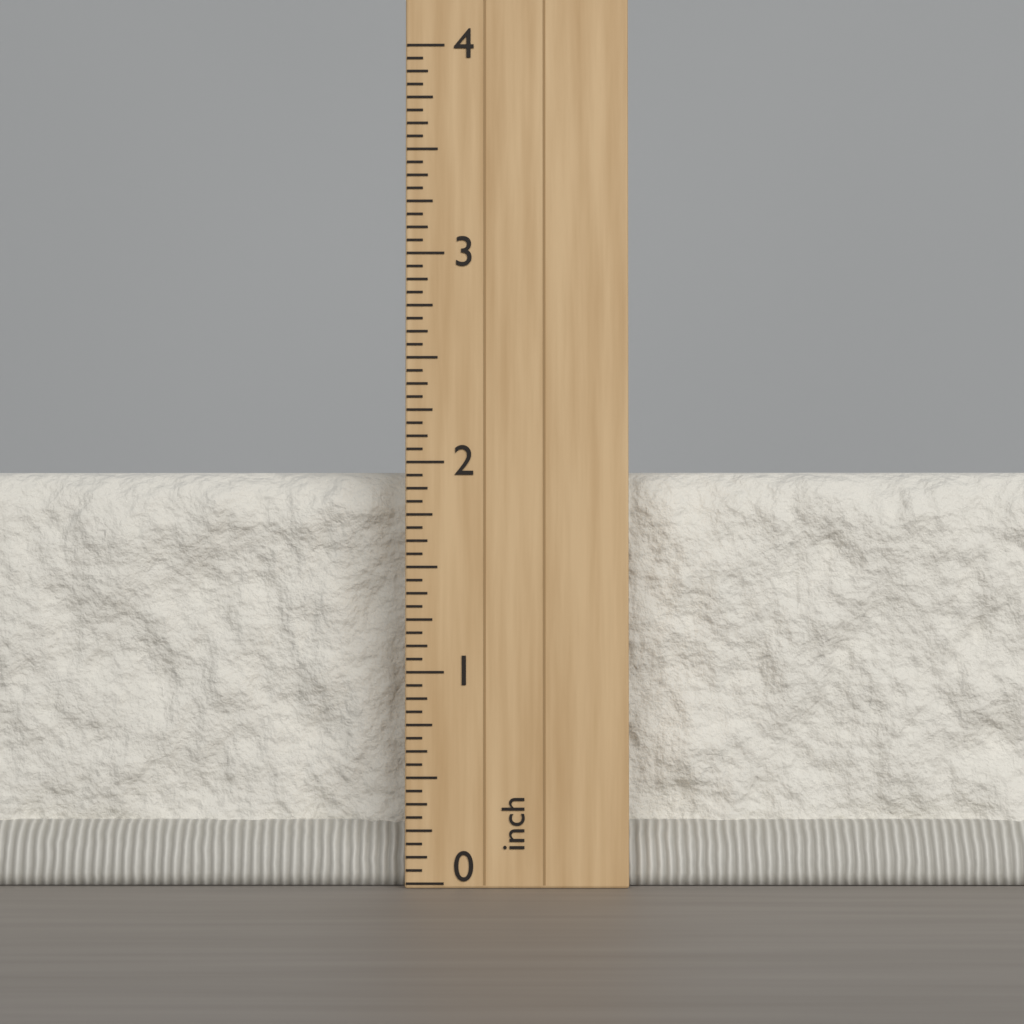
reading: 2.0000 inch
